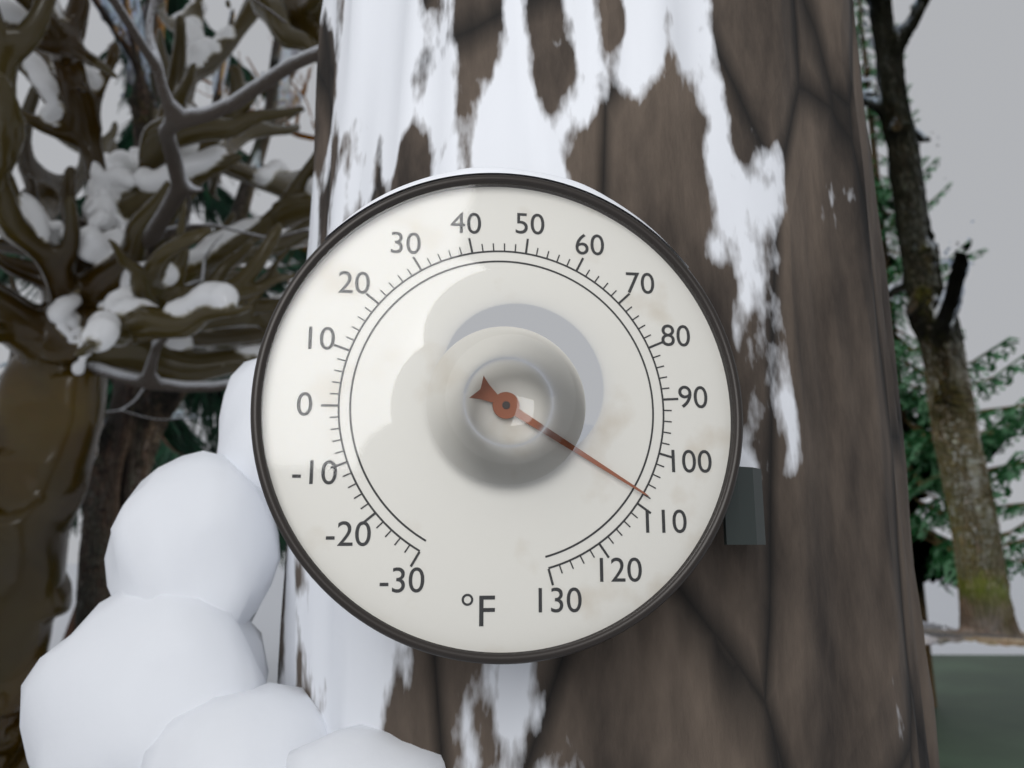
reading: 108 °F
